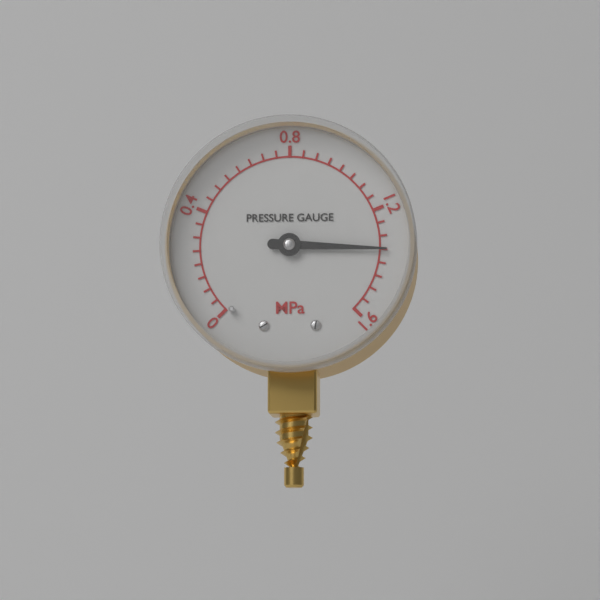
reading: 1.35 MPa
